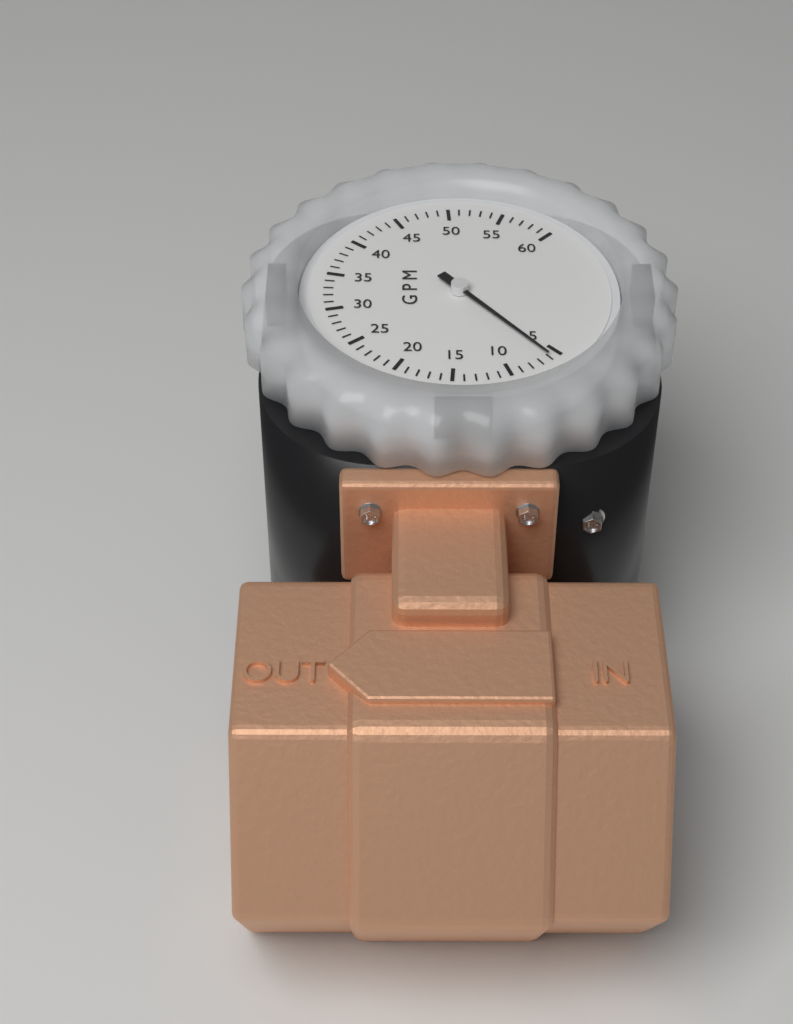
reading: 6 GPM
